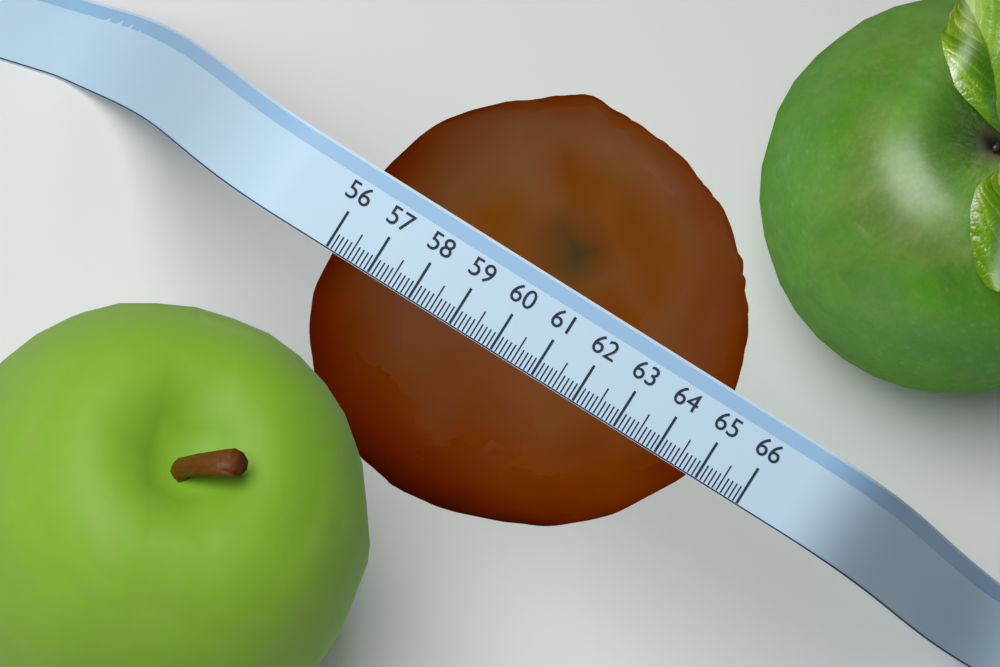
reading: 65.0 (no unit)
